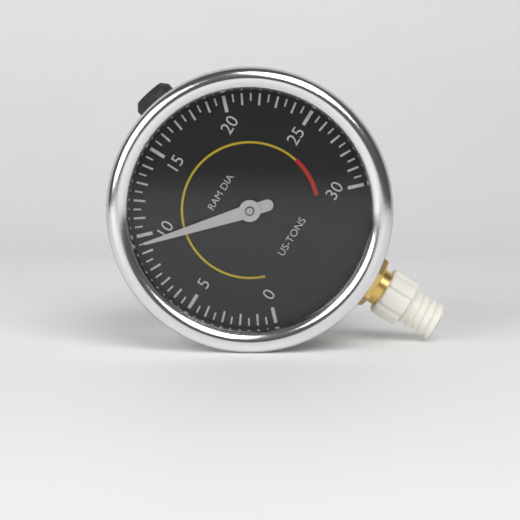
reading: 9.5 US-TONS
